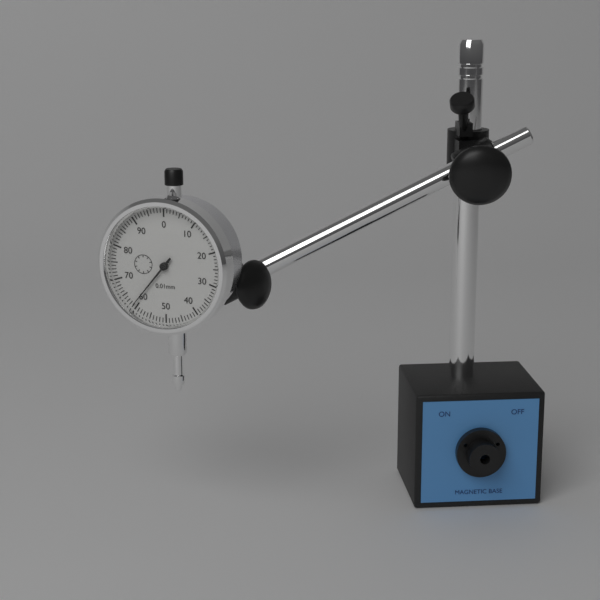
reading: 0.61 mm
